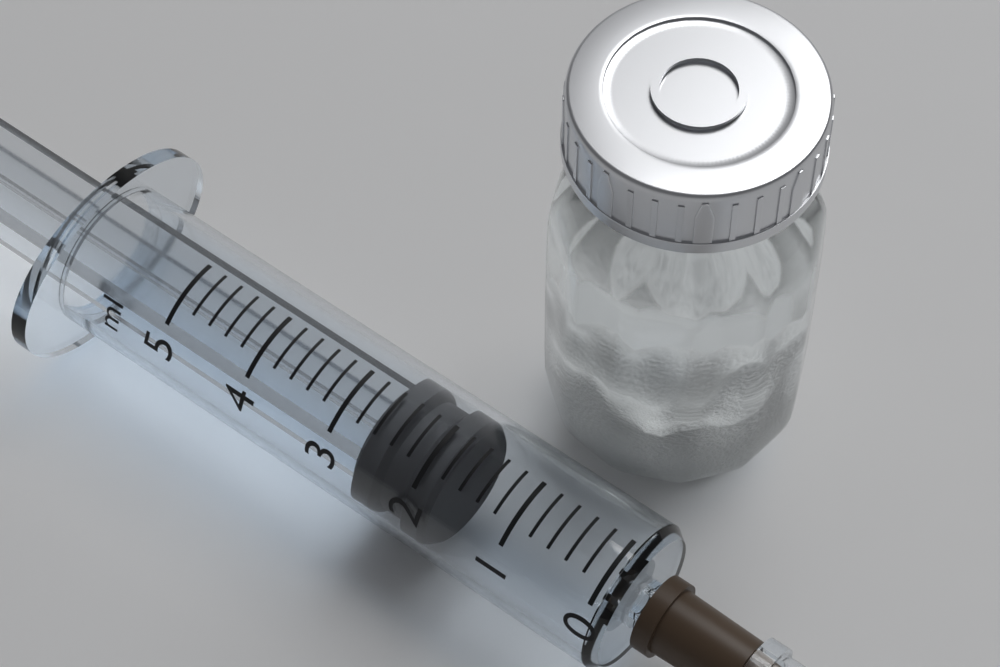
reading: 1.8 ml
